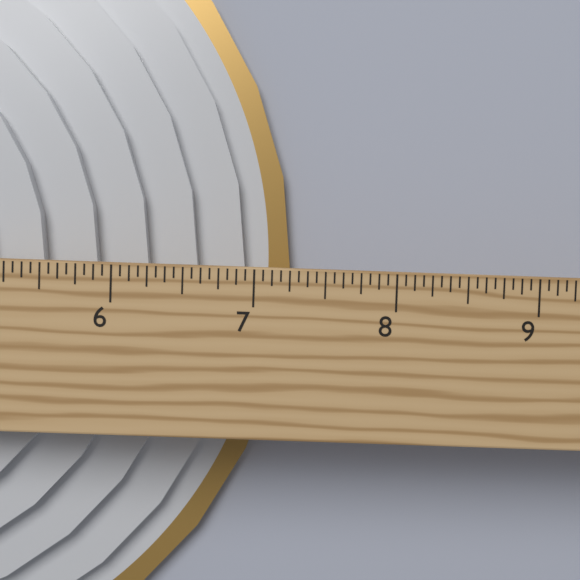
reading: 7.2500 in
